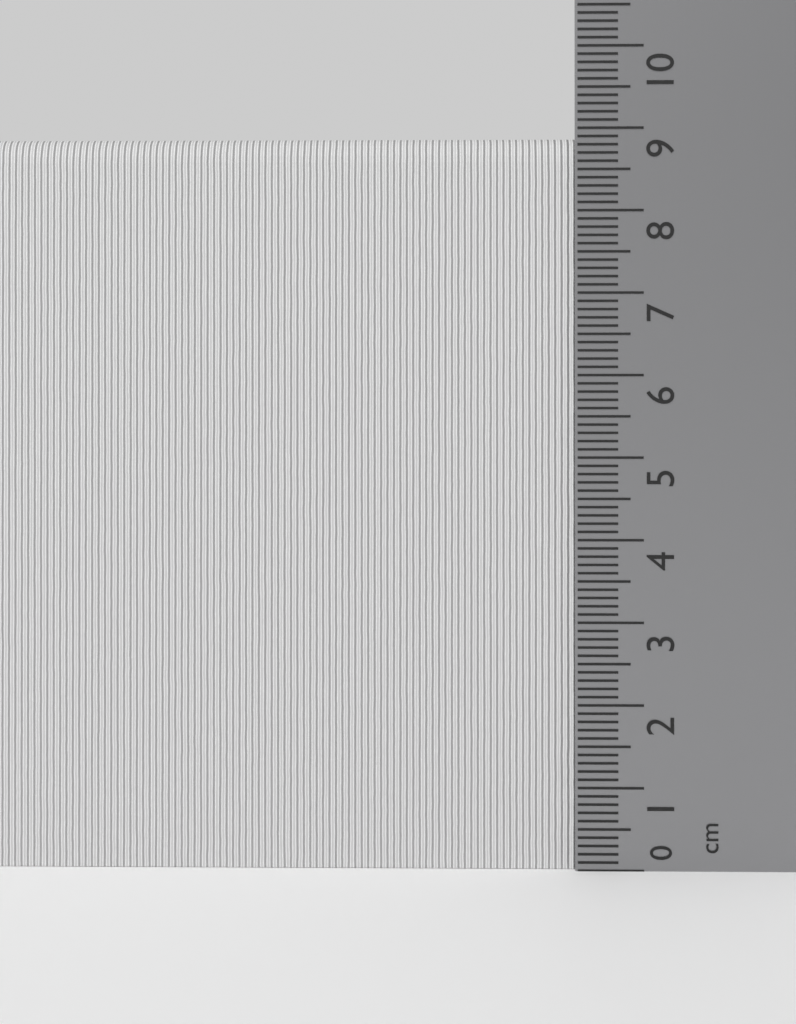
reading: 8.9 cm
